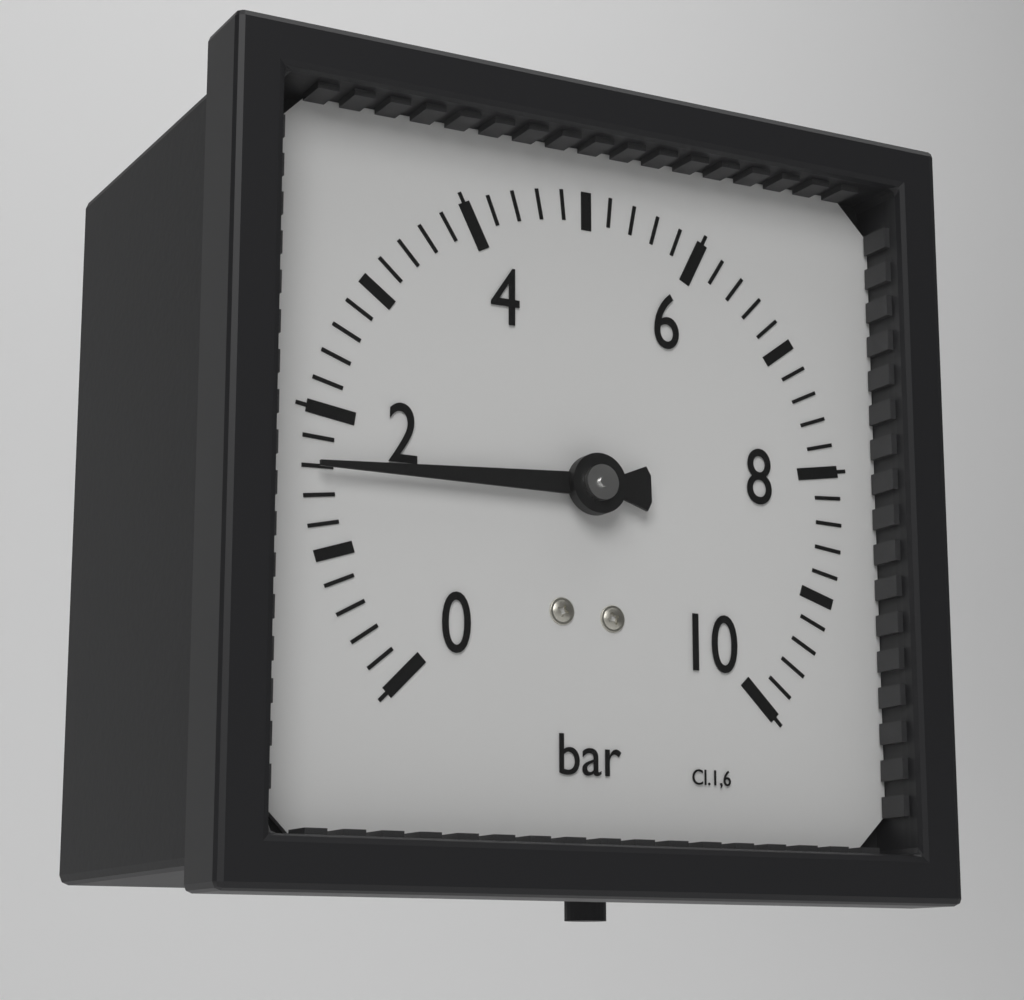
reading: 1.6 bar
